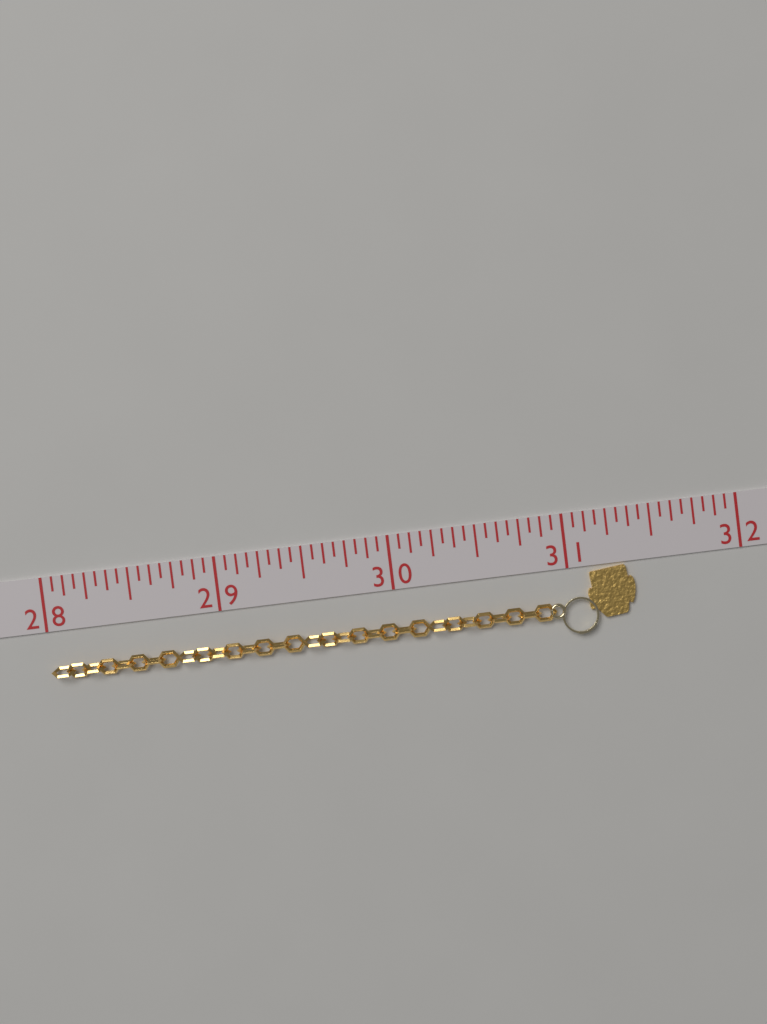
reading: 31.3750 (no unit)
